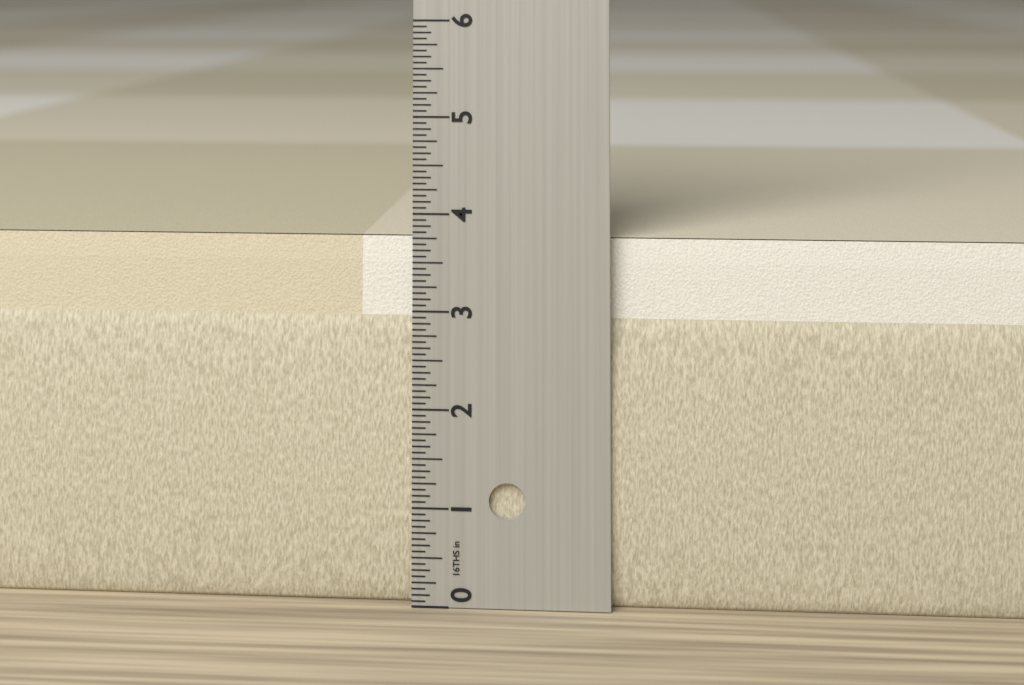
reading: 3.7500 in
